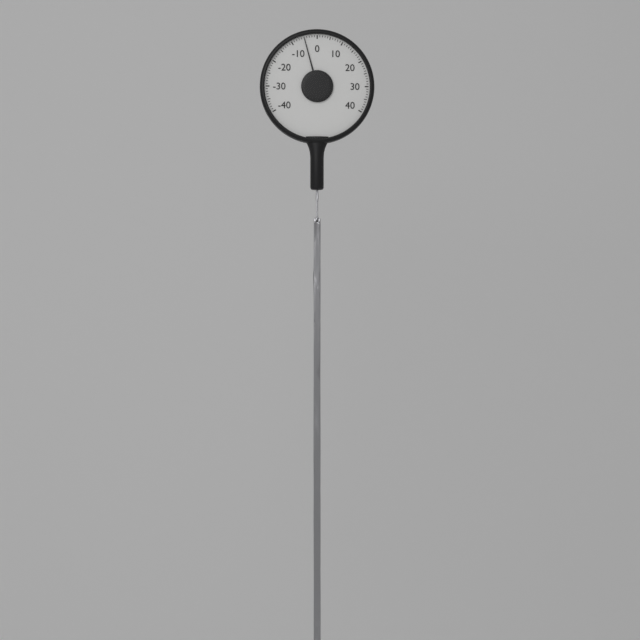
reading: -5 (no unit)
